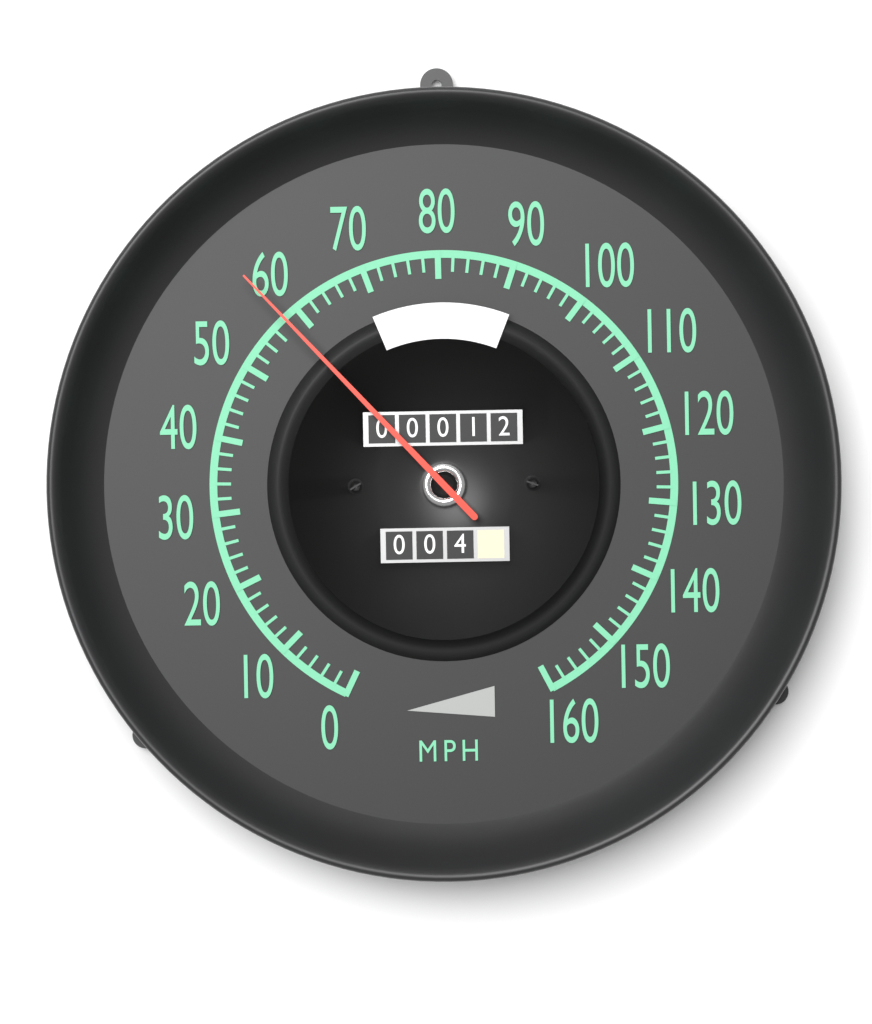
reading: 58 mph
